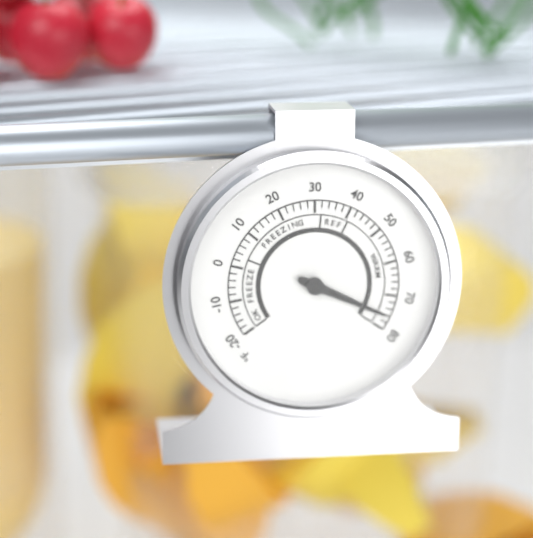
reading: 76 °F
